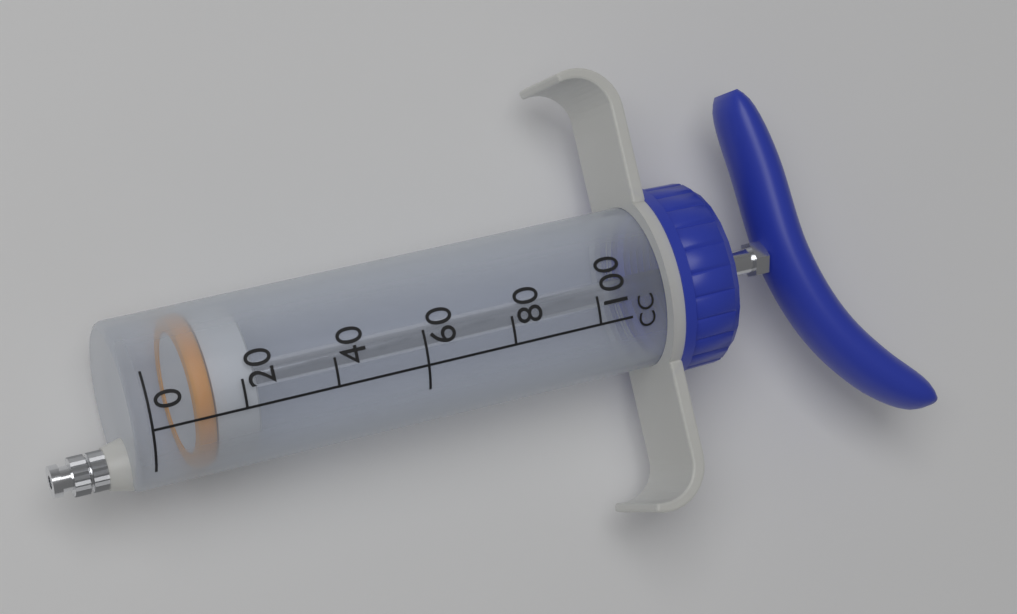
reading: 10 cc
